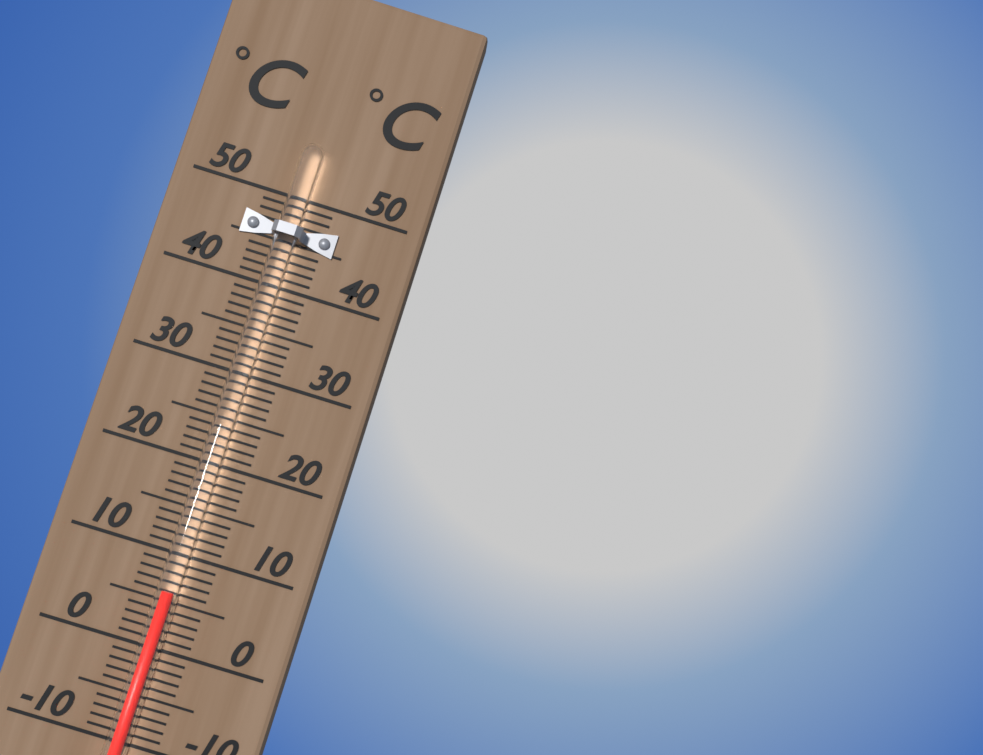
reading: 6 °C
